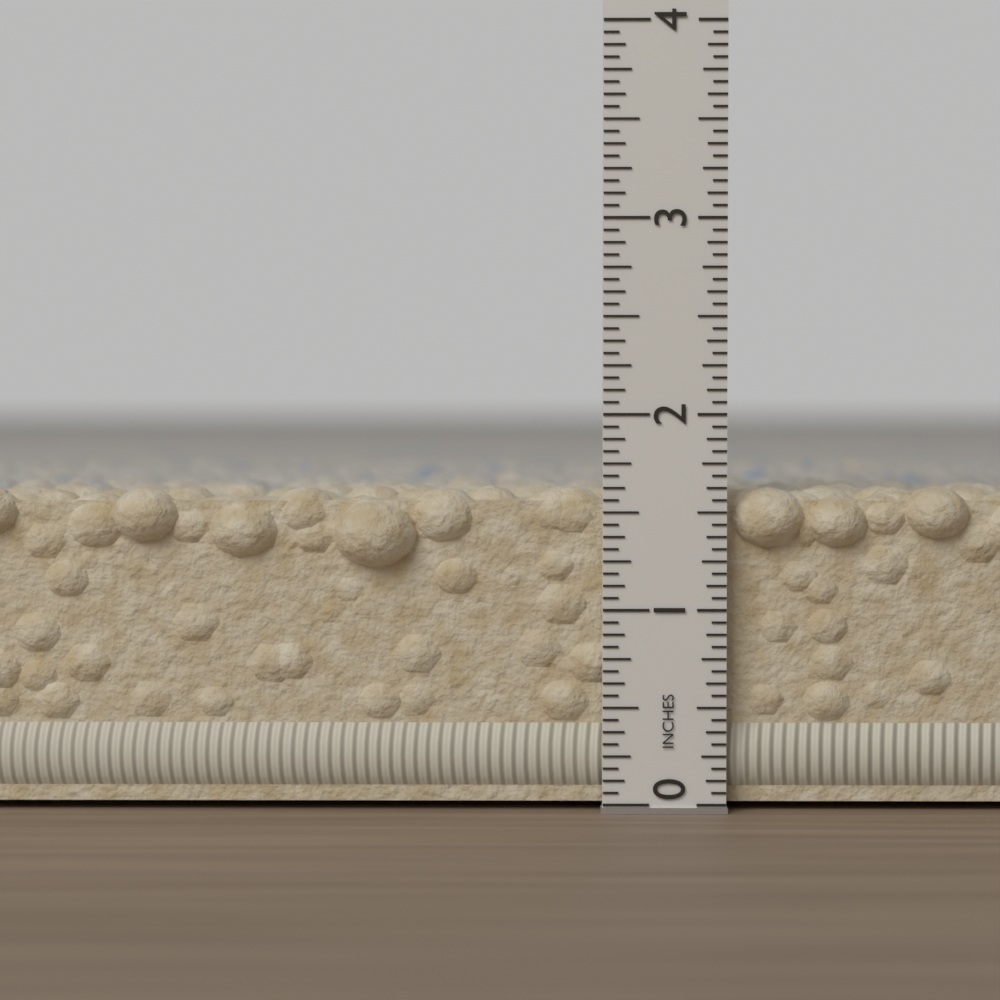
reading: 1.6250 in
